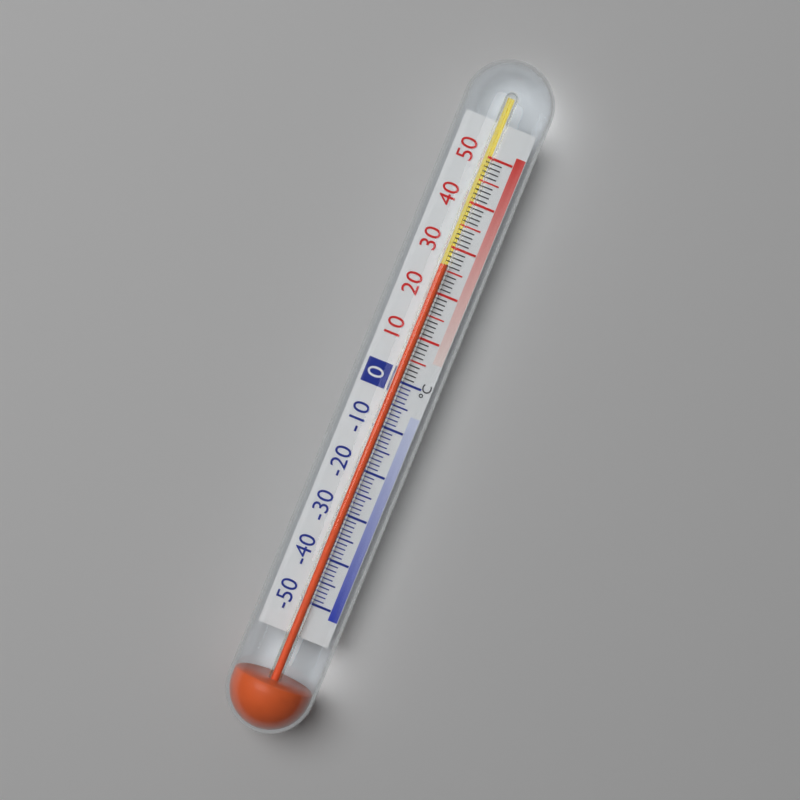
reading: 26 °C
